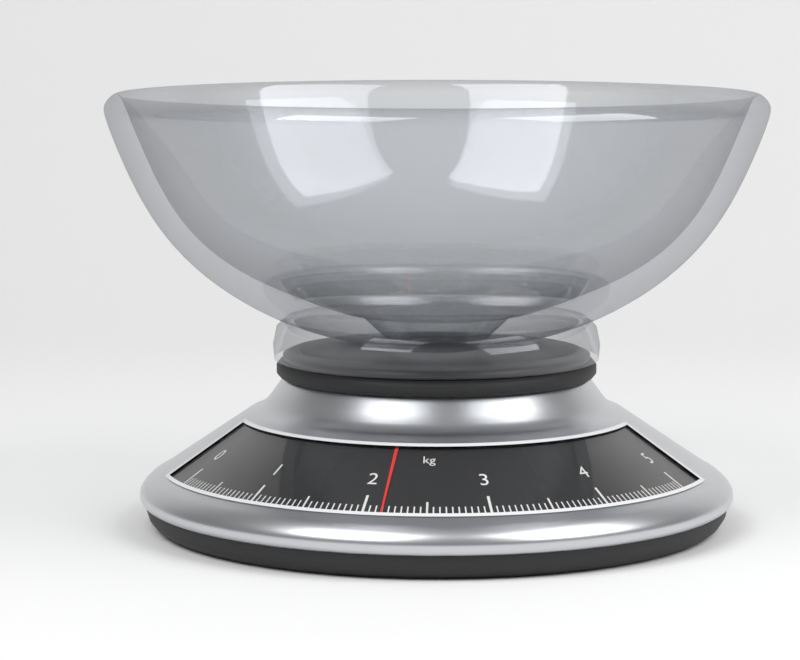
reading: 2.15 kg
